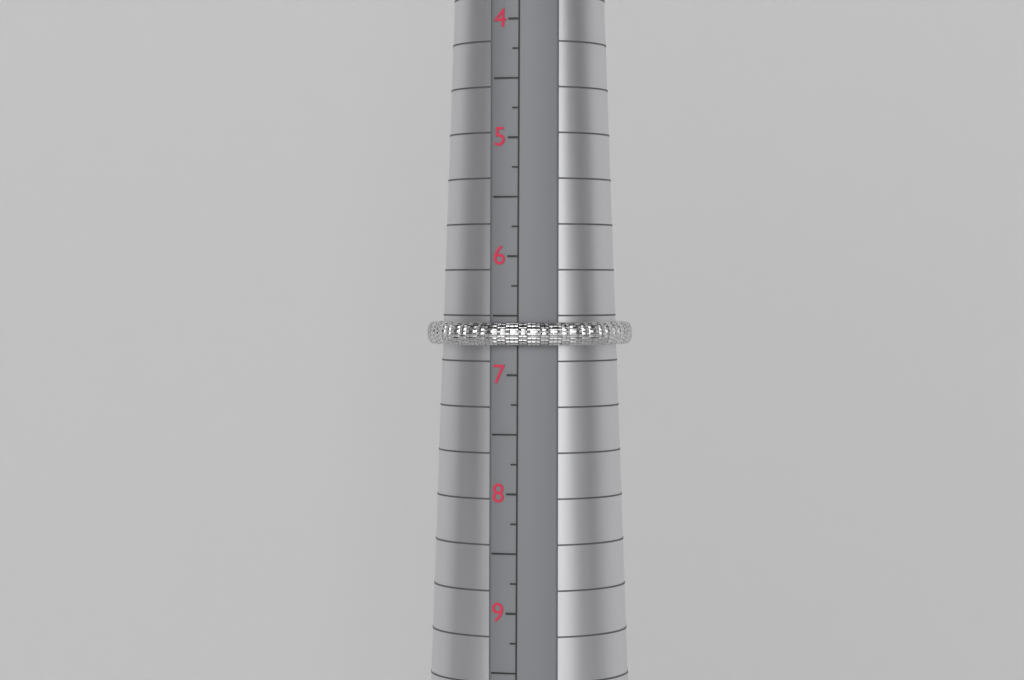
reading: 6.75 (no unit)
